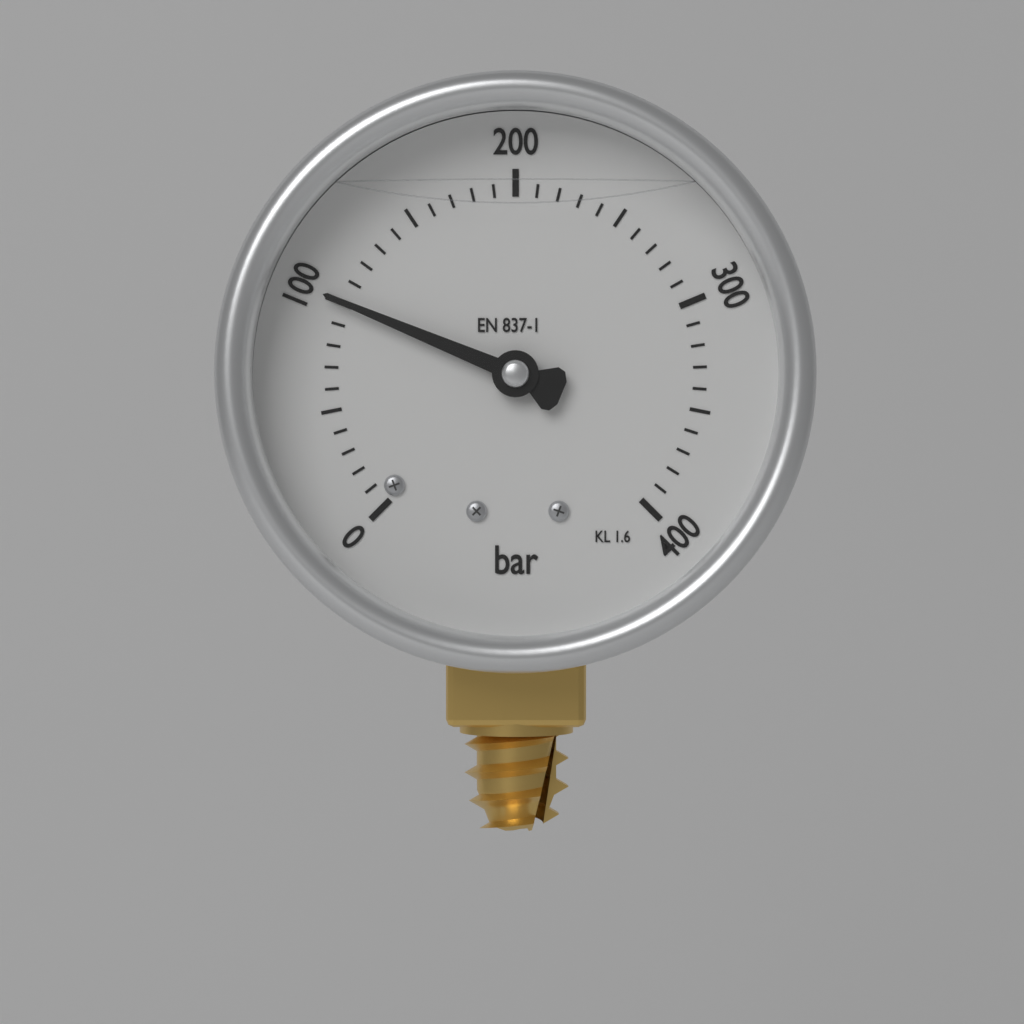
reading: 100 bar
